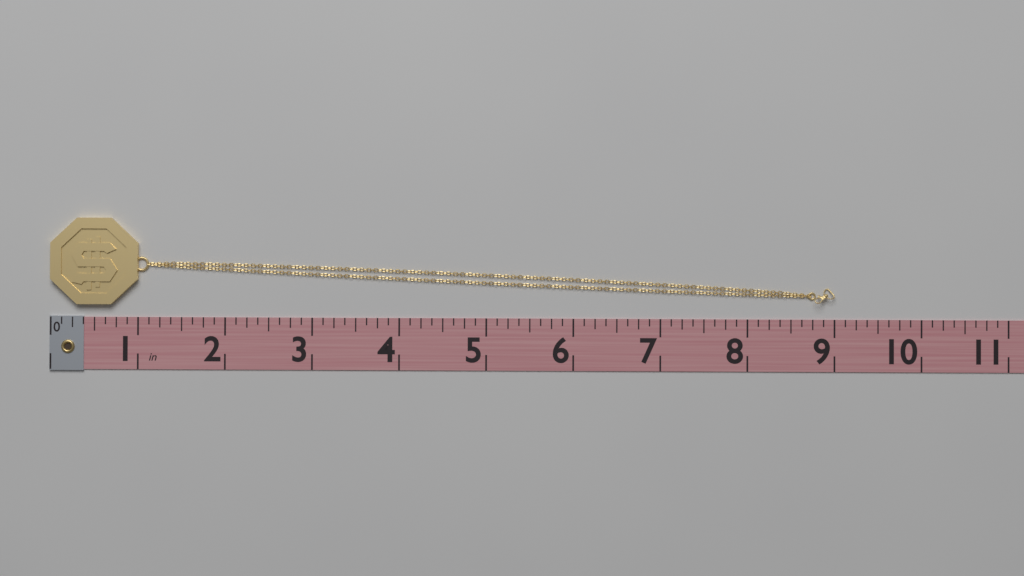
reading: 9.000 in
